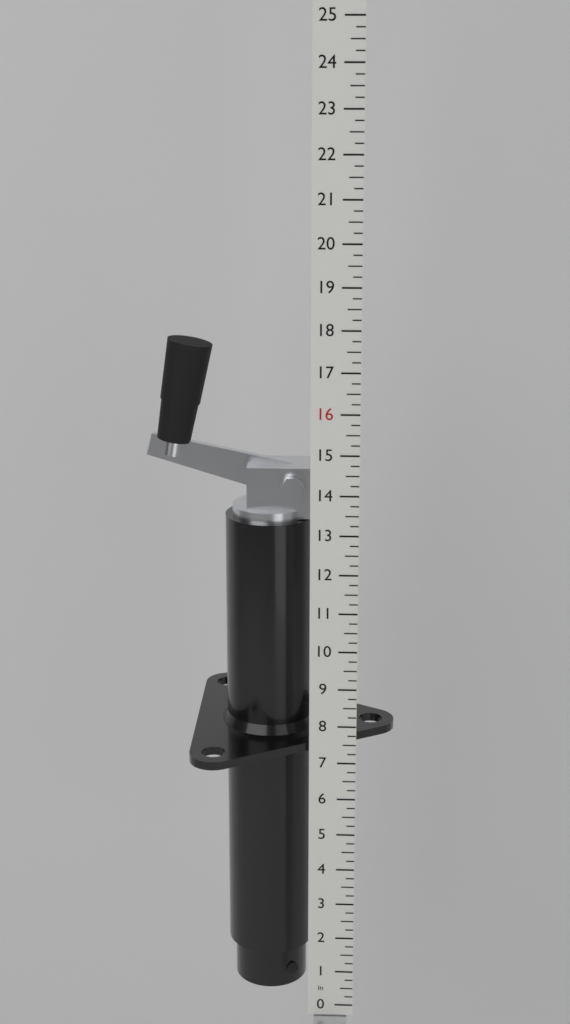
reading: 17.50 in
